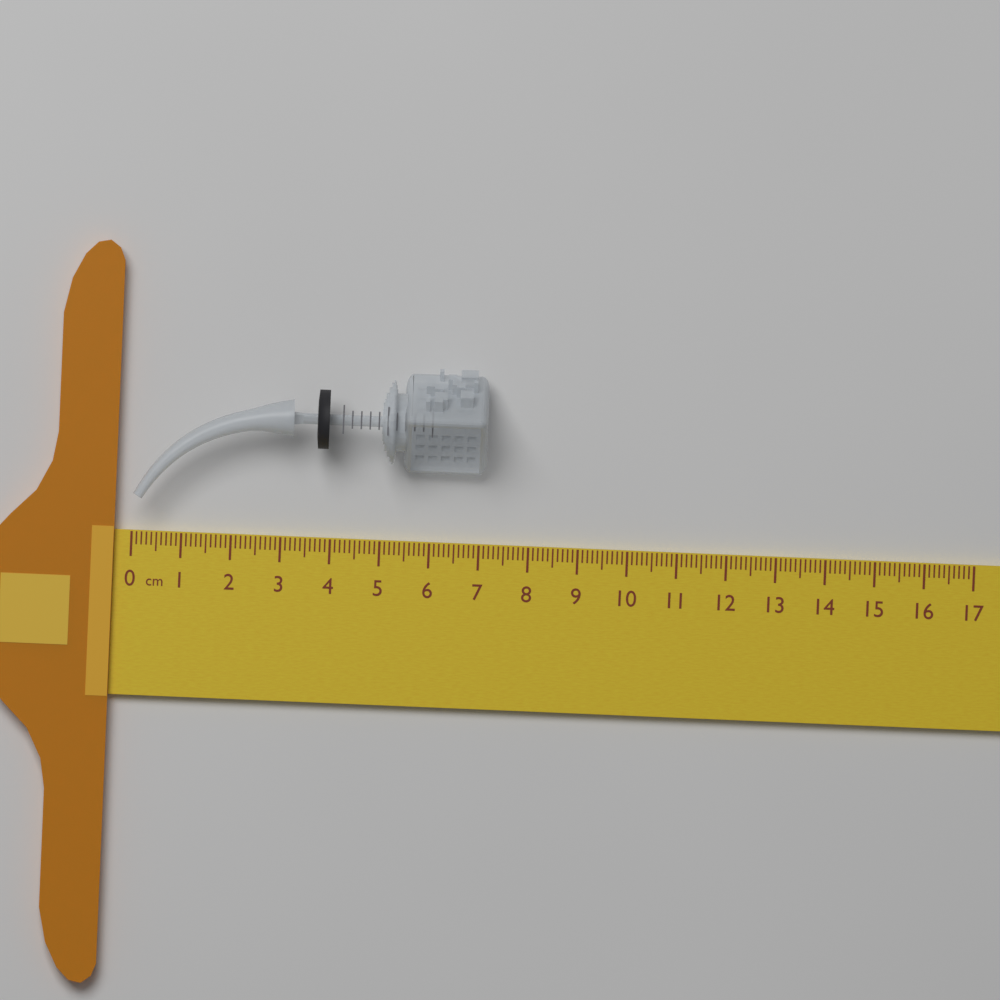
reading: 7.1 cm
